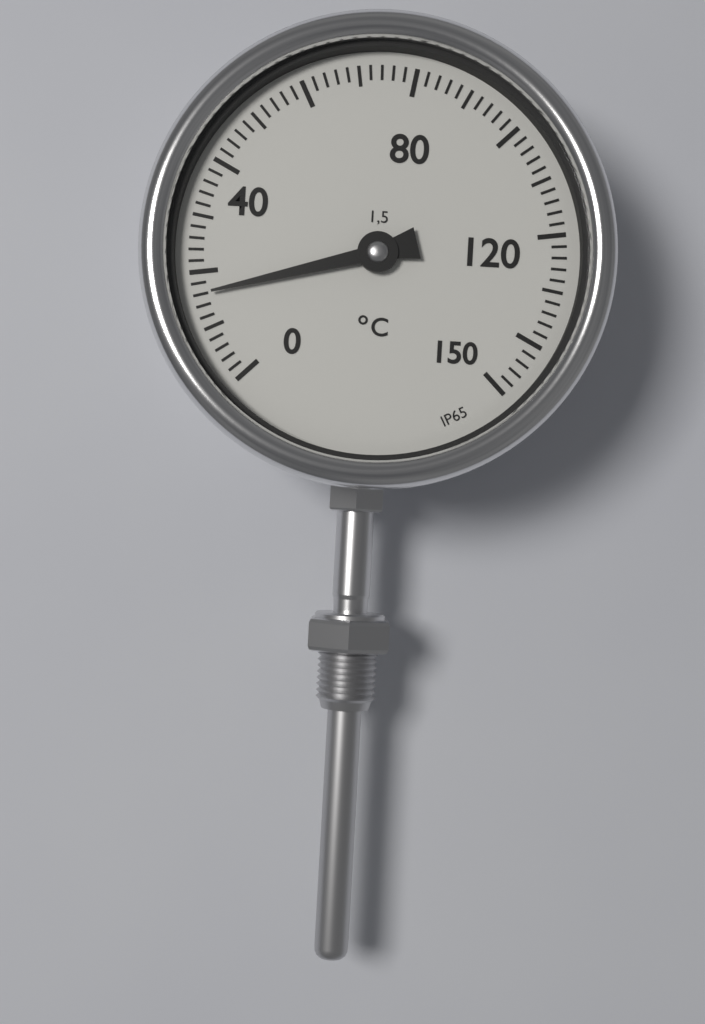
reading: 16 °C
